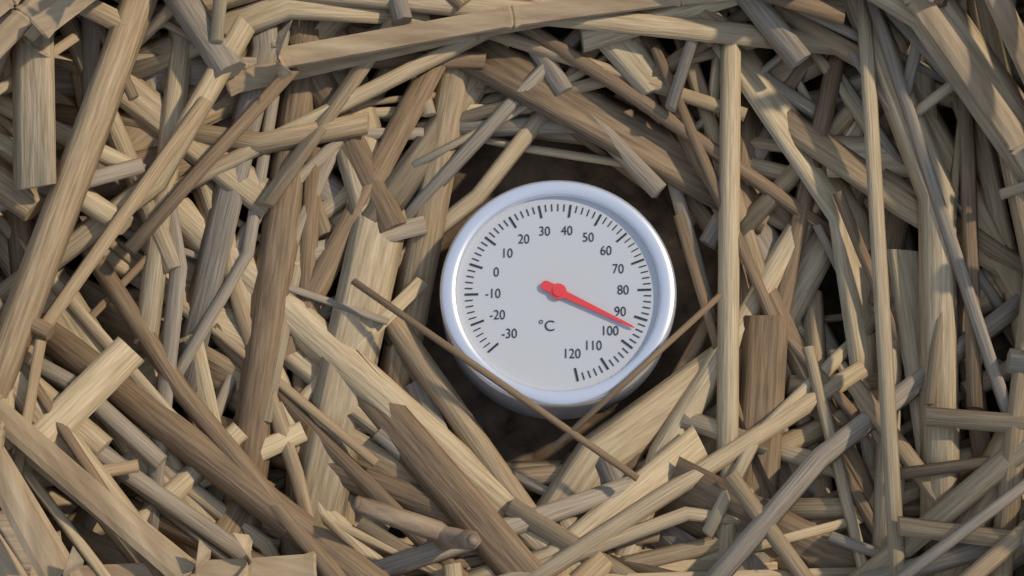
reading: 94 °C
